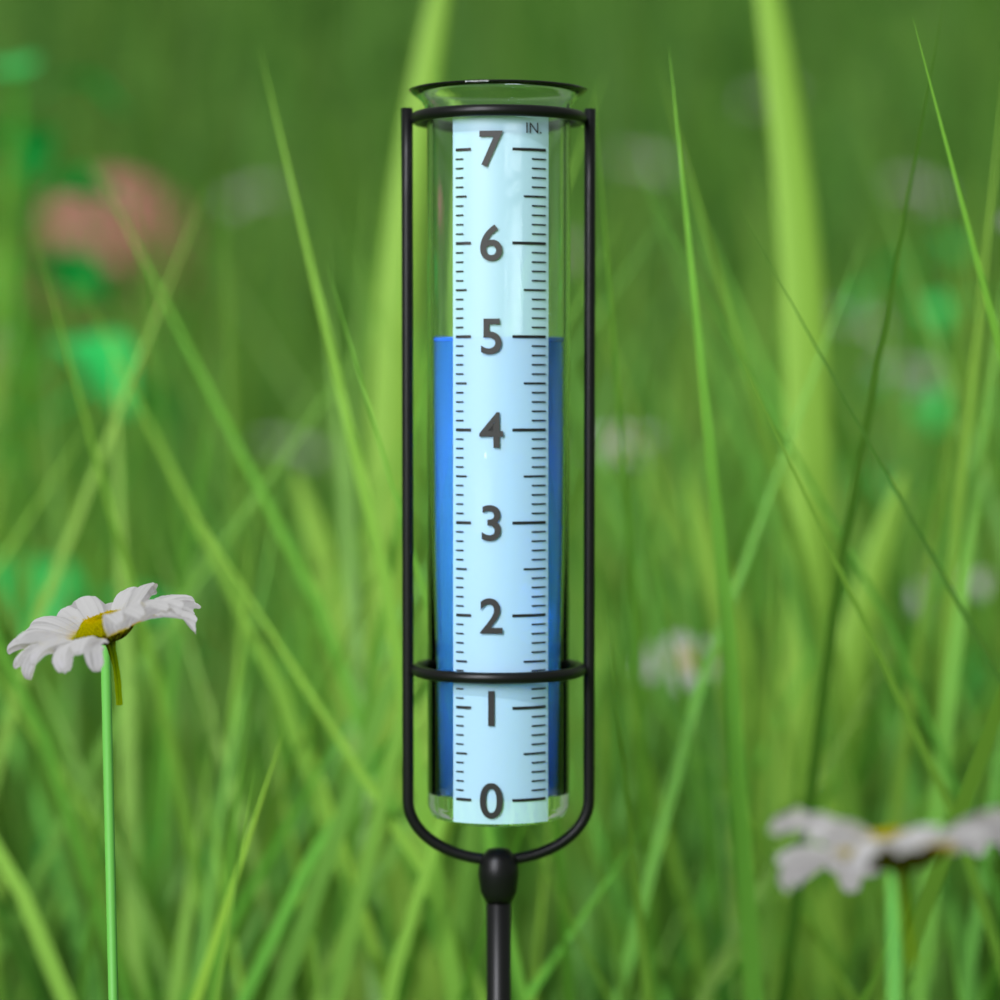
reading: 5.0 in
